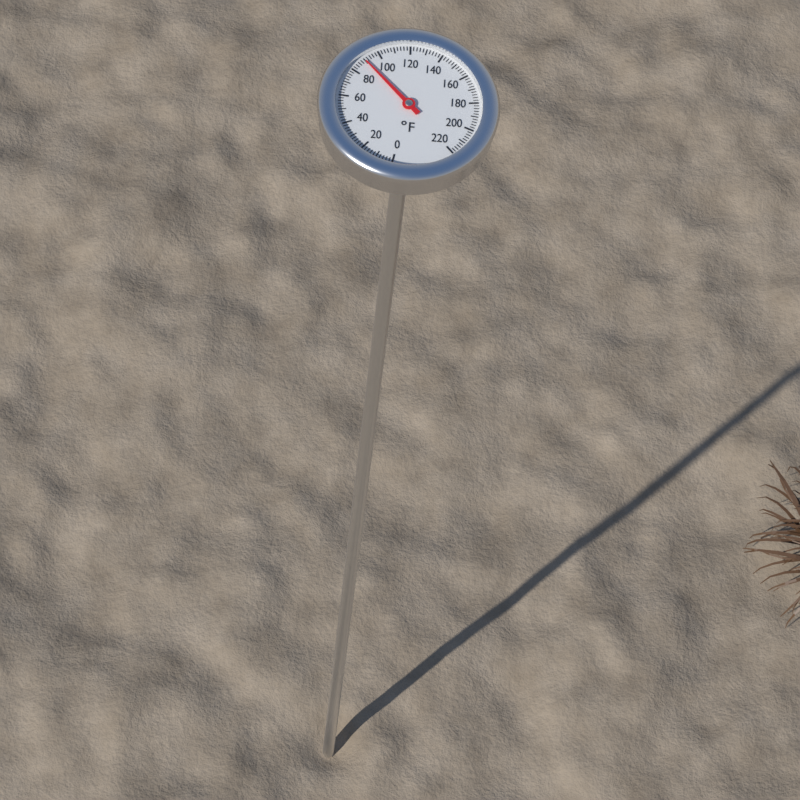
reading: 90 °F
